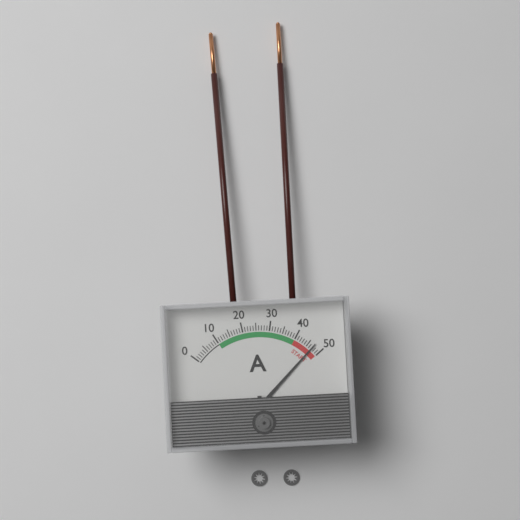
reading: 47 A
